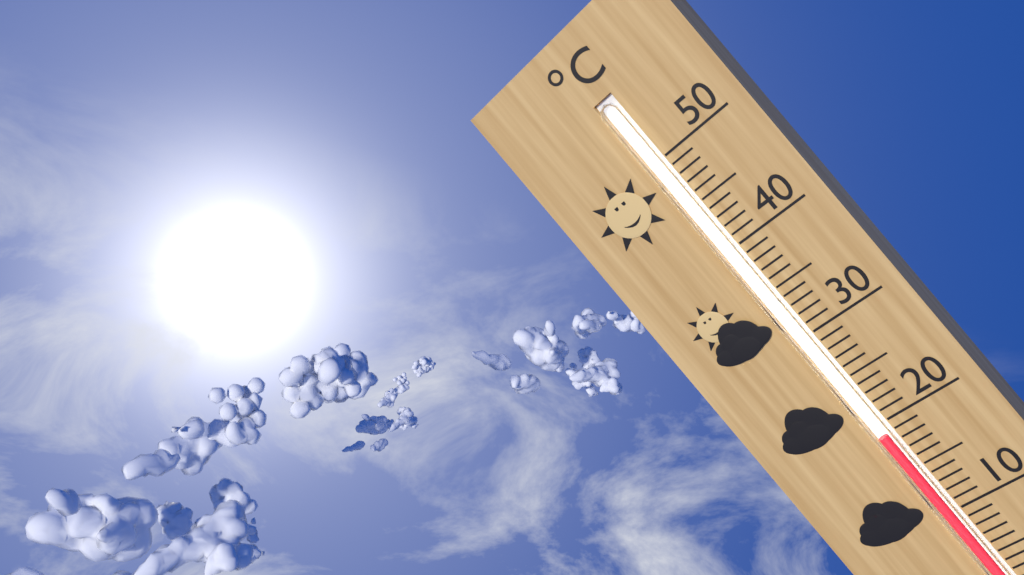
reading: 19 °C
